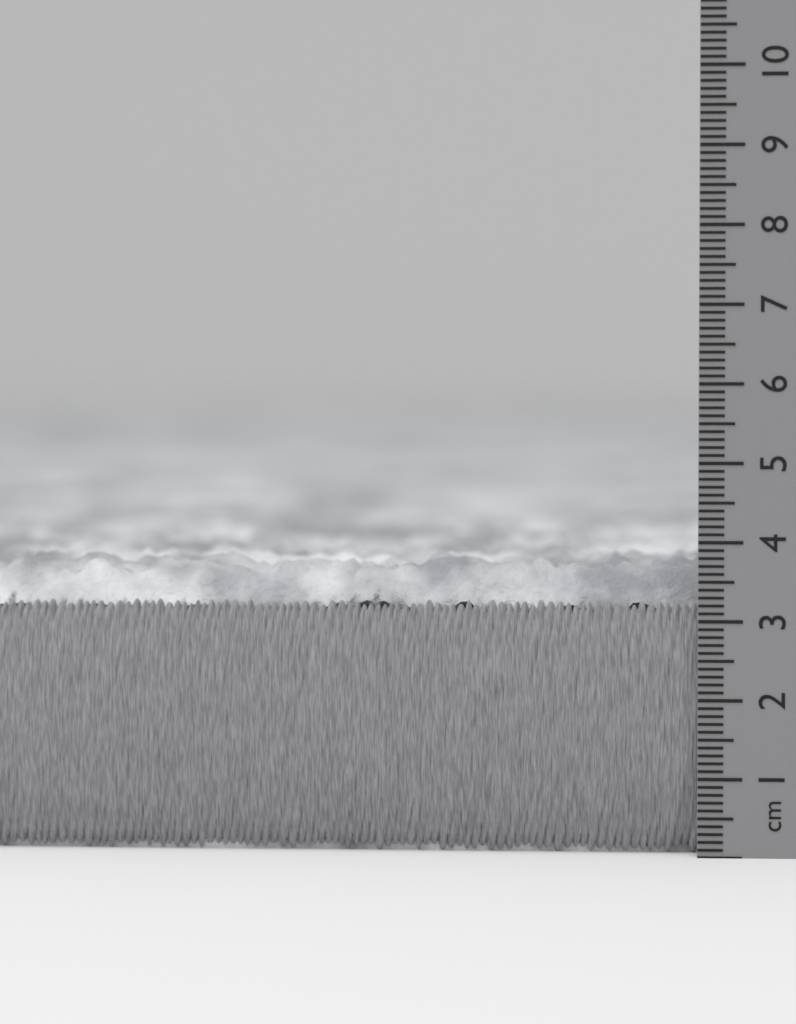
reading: 3.8 cm
